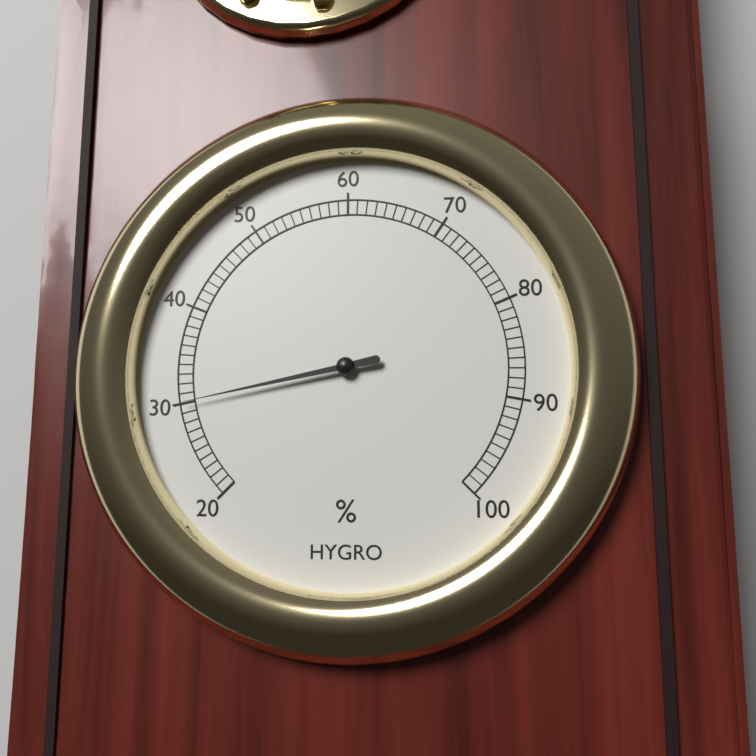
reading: 30 %
